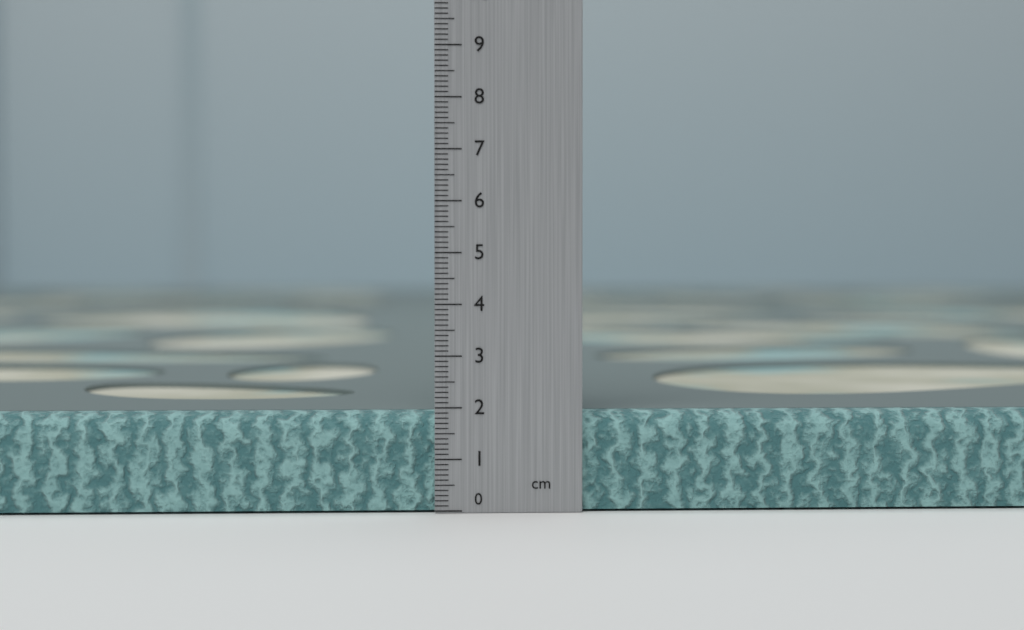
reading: 1.9 cm
